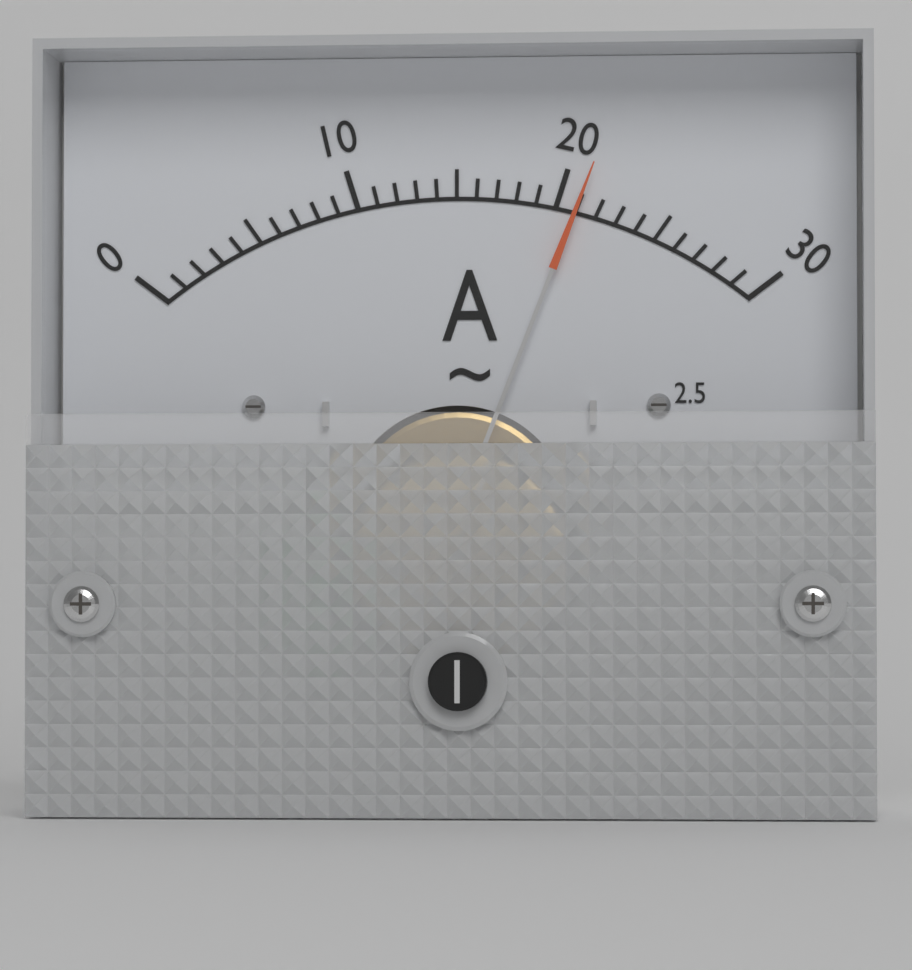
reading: 21 A
